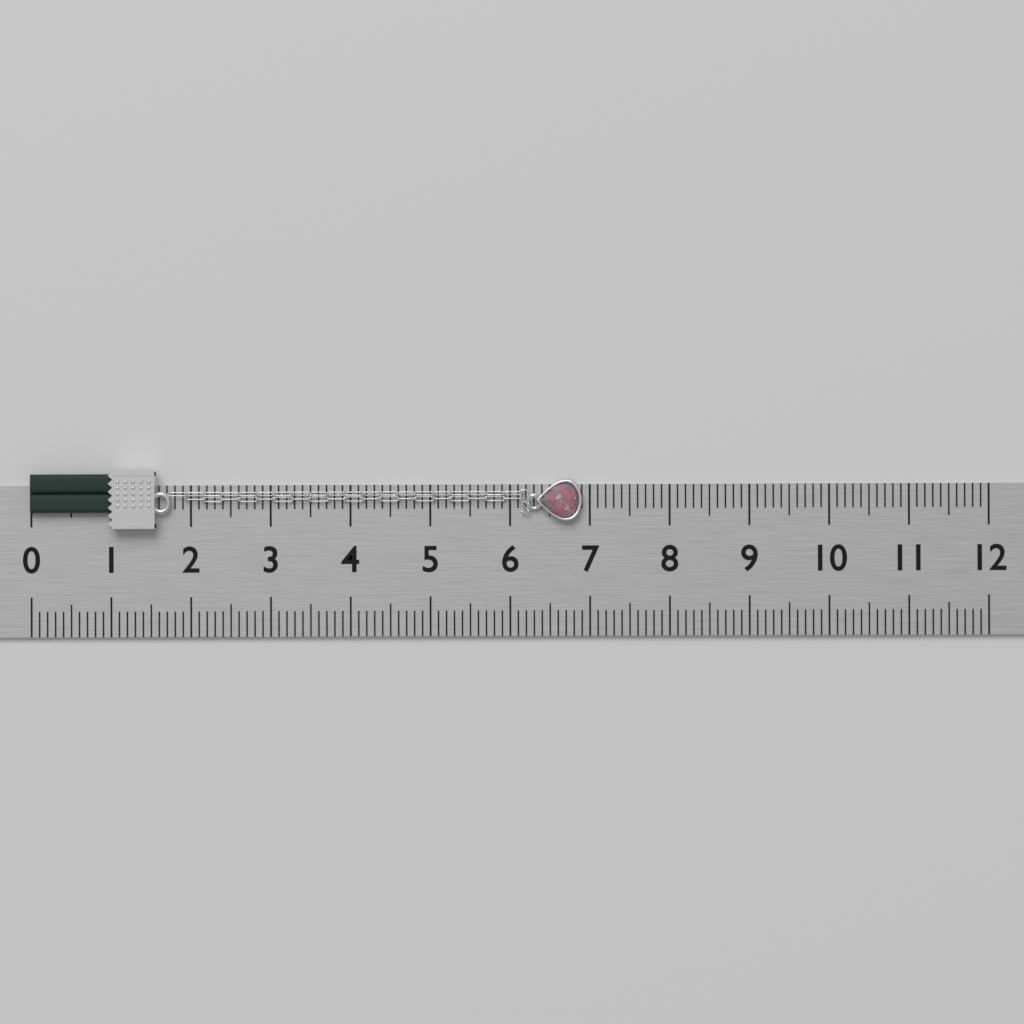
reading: 6.9 (no unit)
